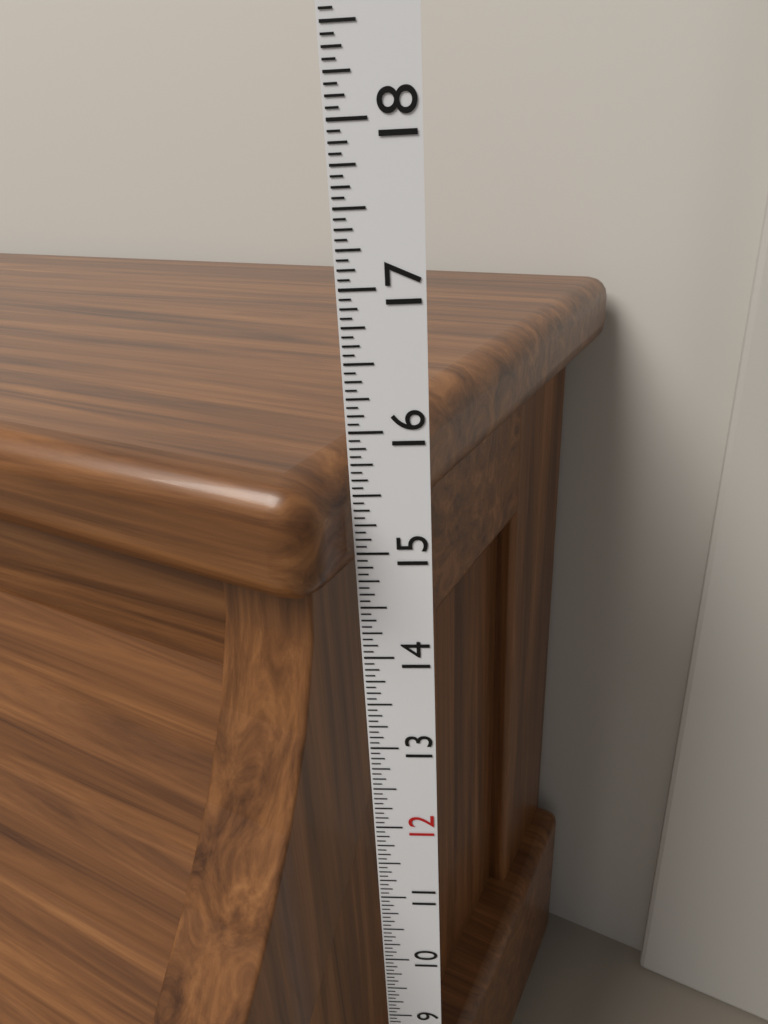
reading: 15.7500 in
